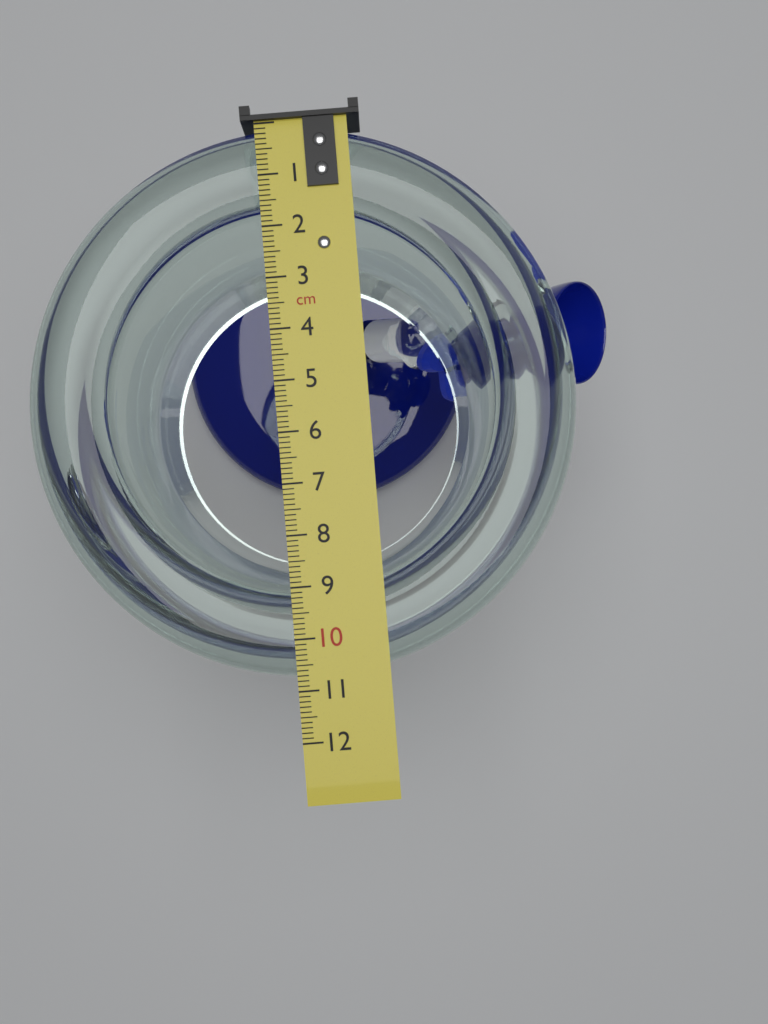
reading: 10.8 cm
